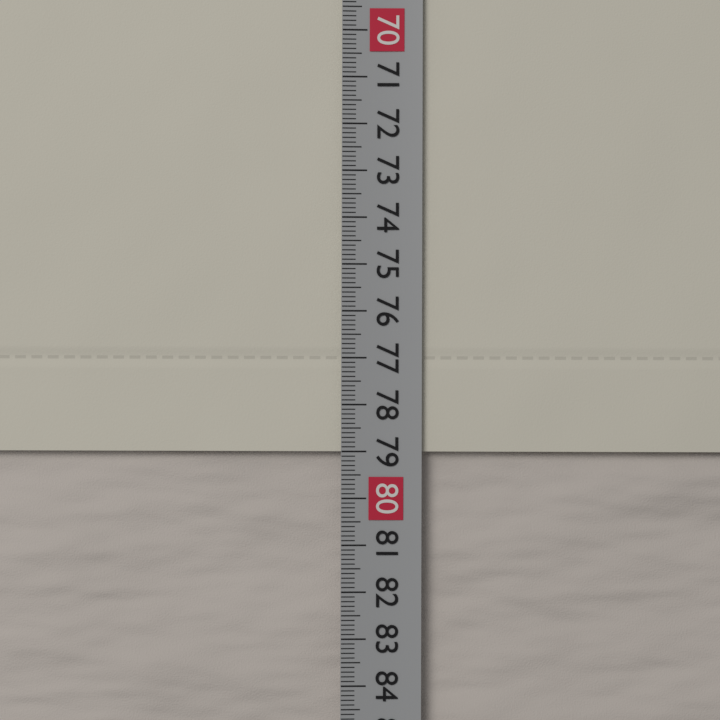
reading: 79.0 cm
